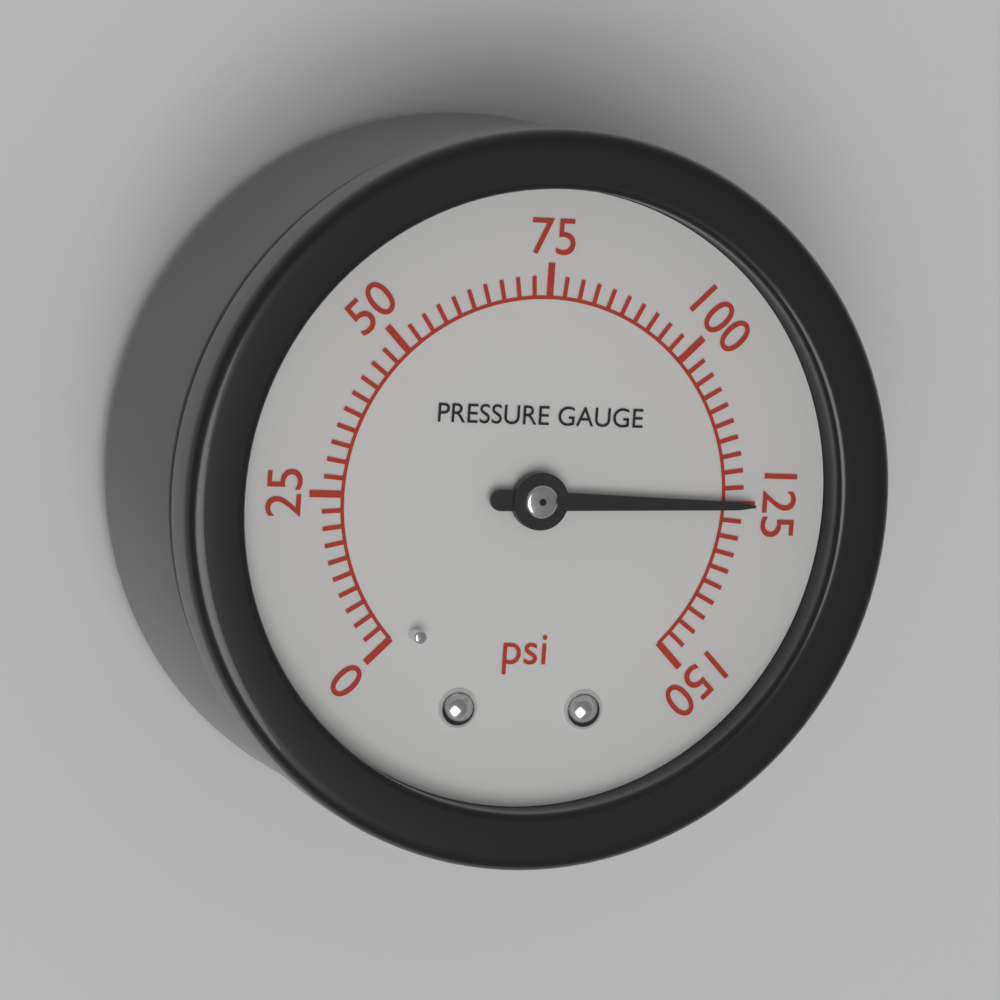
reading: 125.0 psi
